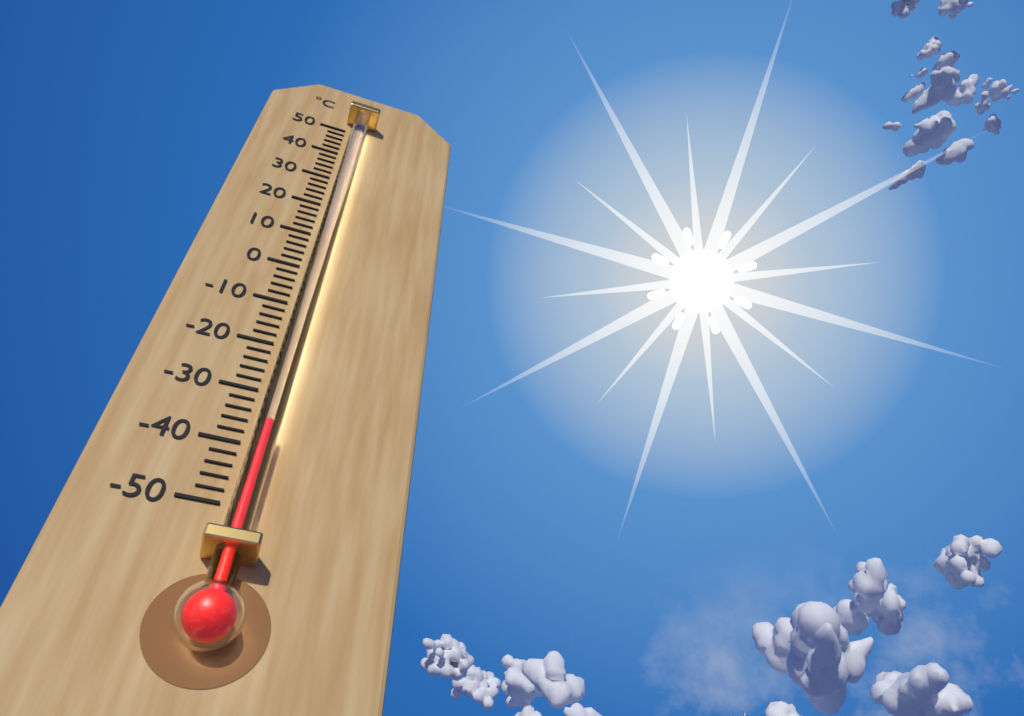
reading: -38 °C
